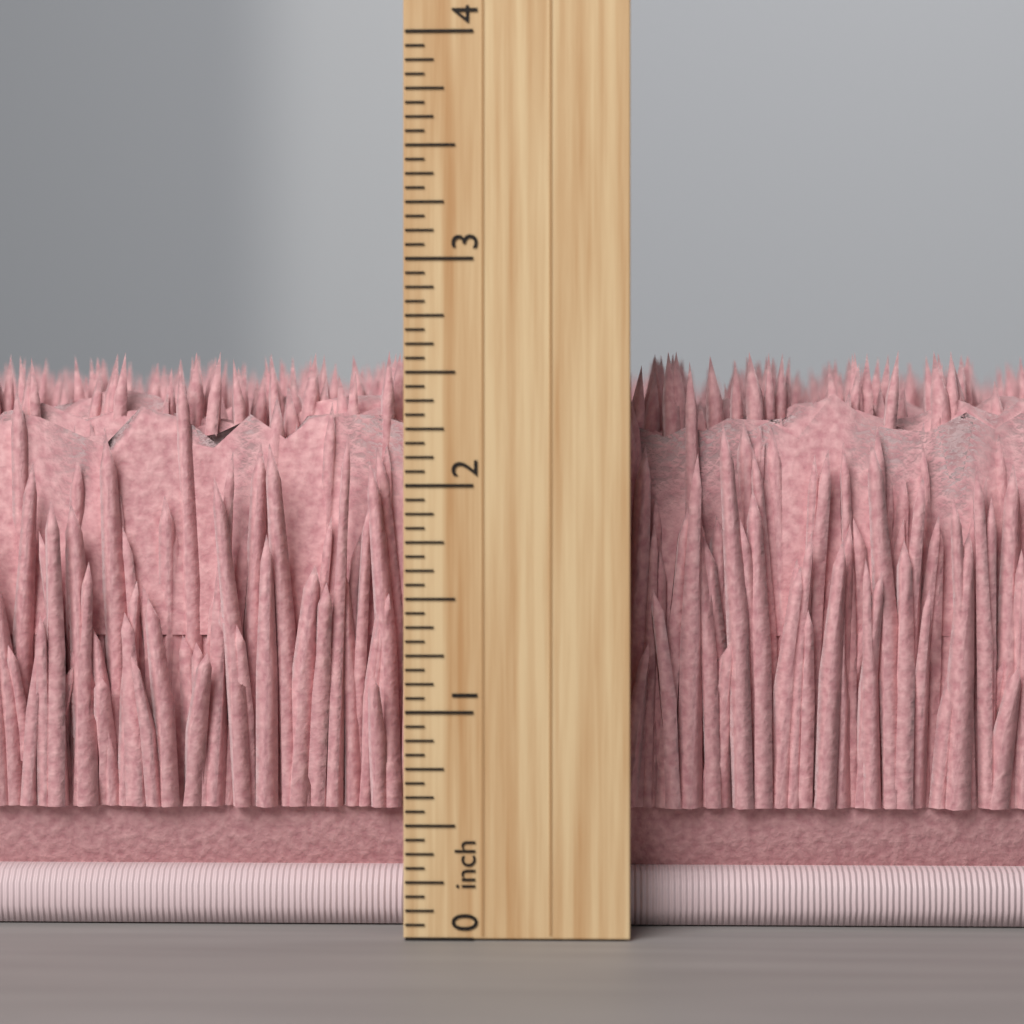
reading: 2.6250 inch
